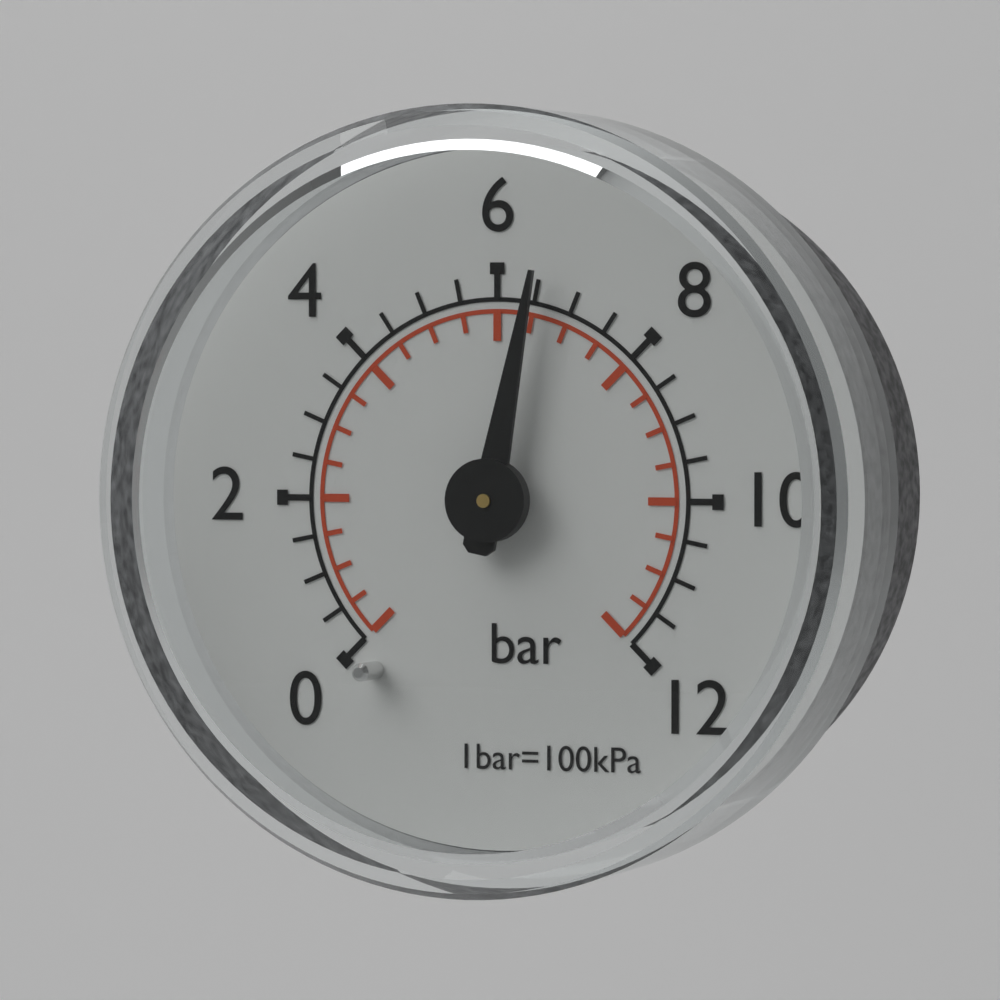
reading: 6.5 bar
